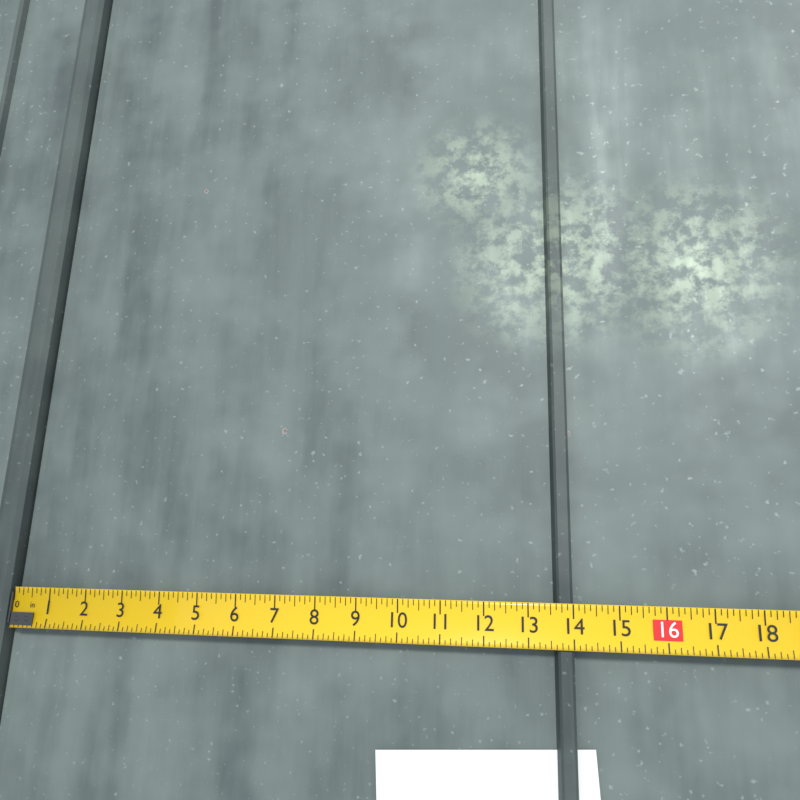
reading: 14.000 in
